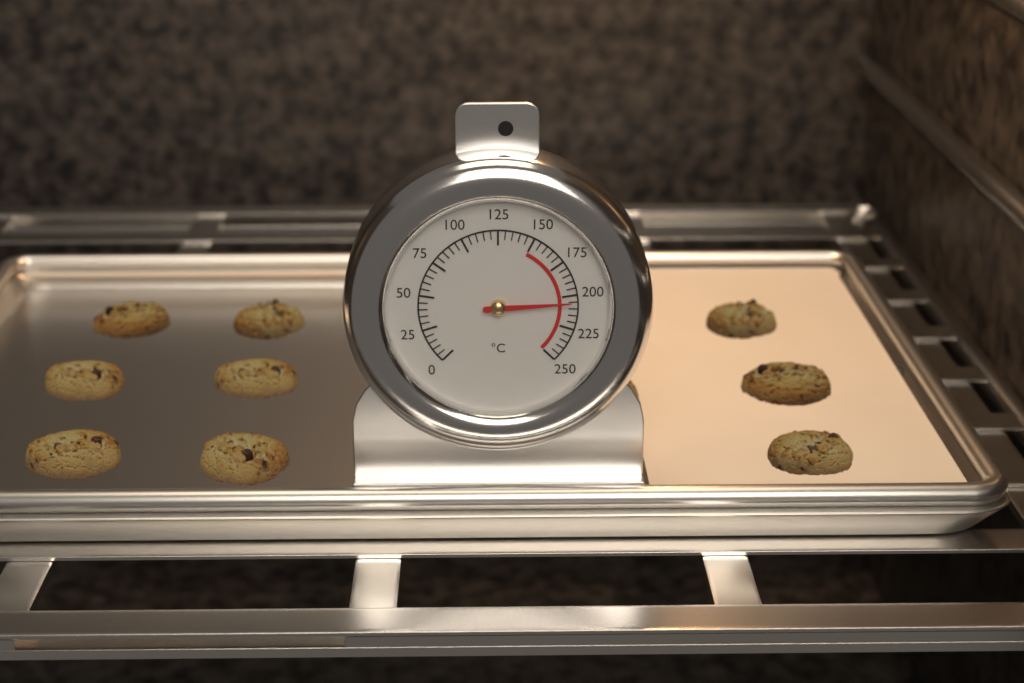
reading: 205 °C
